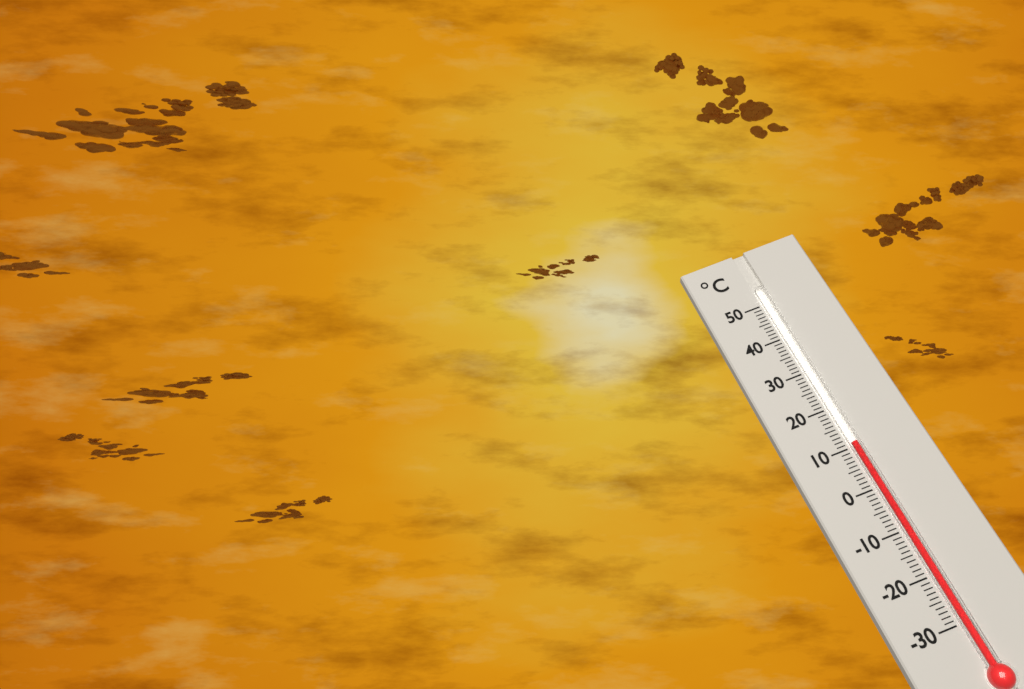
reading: 11 °C
